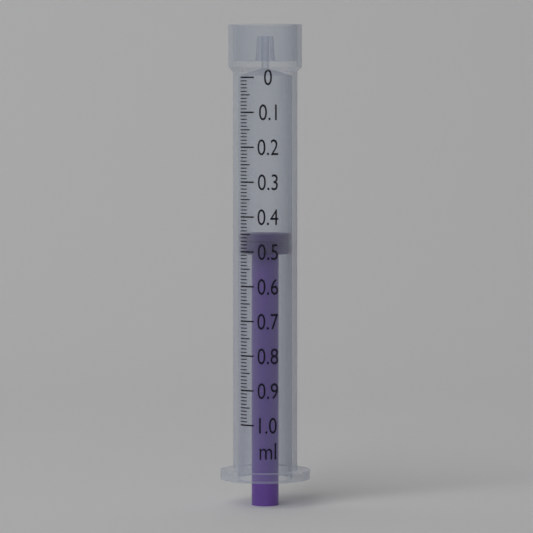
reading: 0.45 ml
